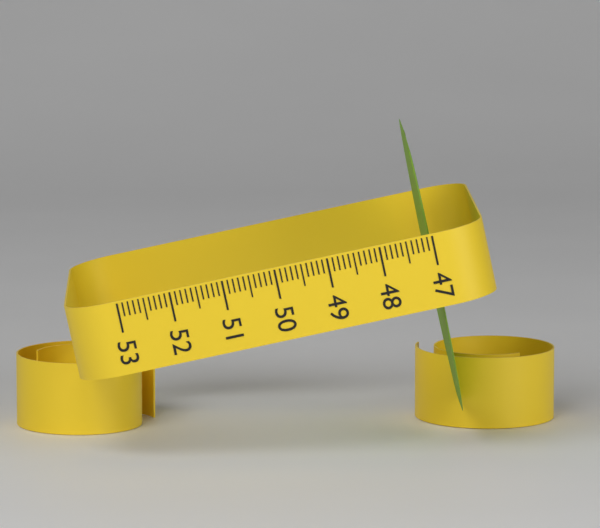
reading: 47.1 (no unit)
